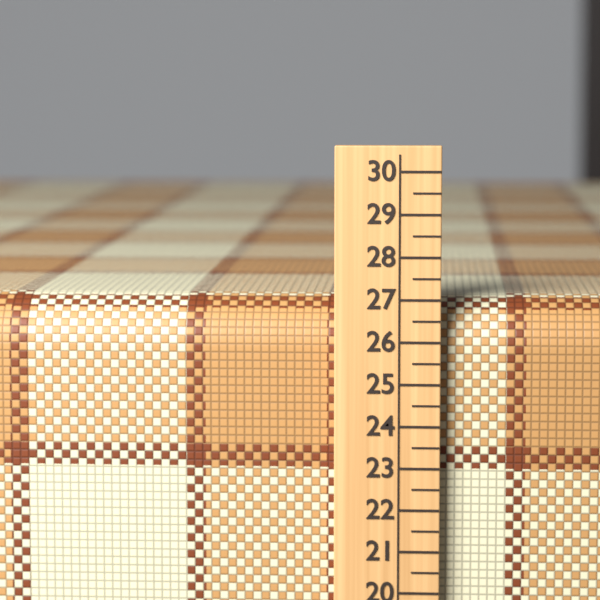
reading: 27.0 (no unit)
